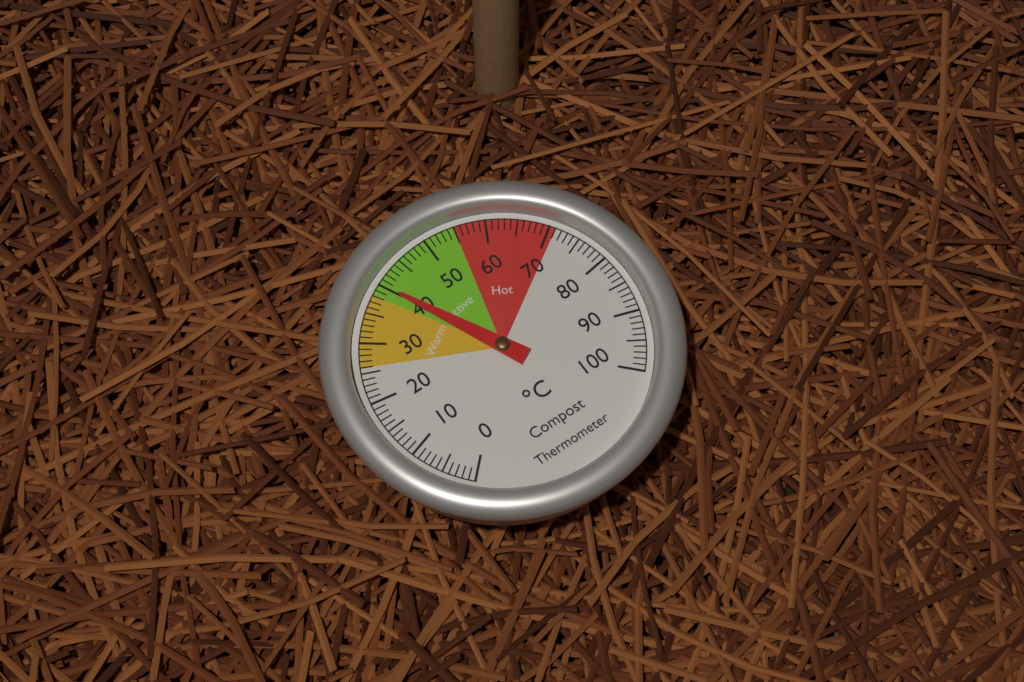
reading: 40 °C
